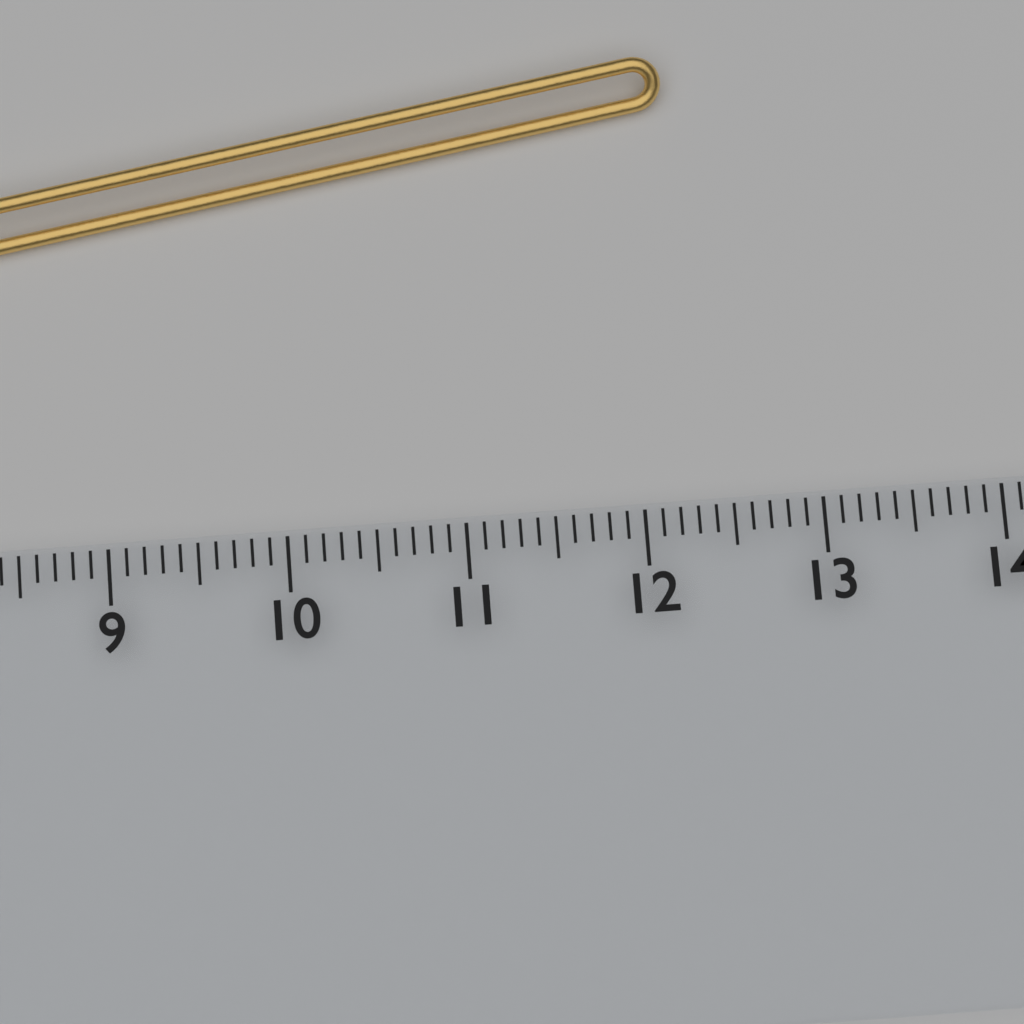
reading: 12.3 cm
